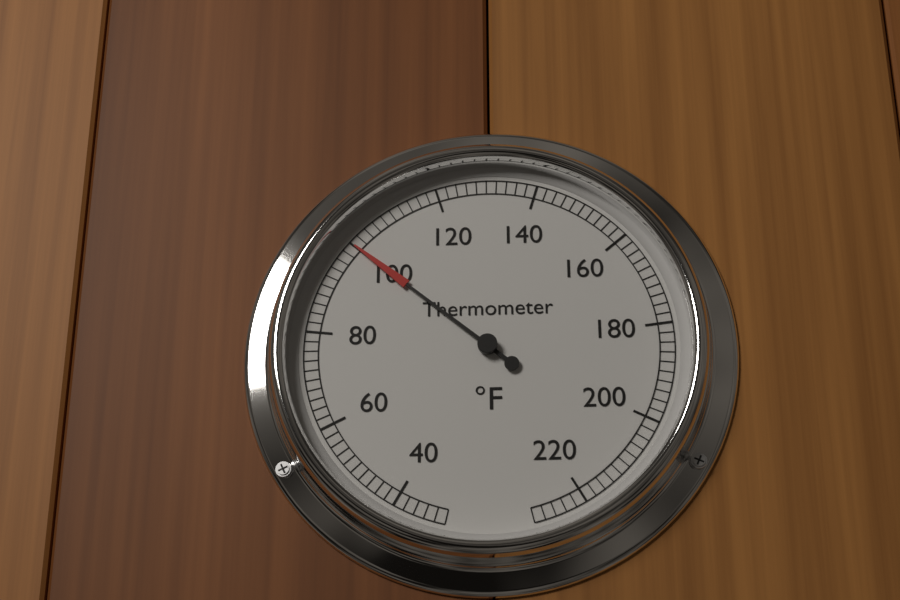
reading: 100 °F
